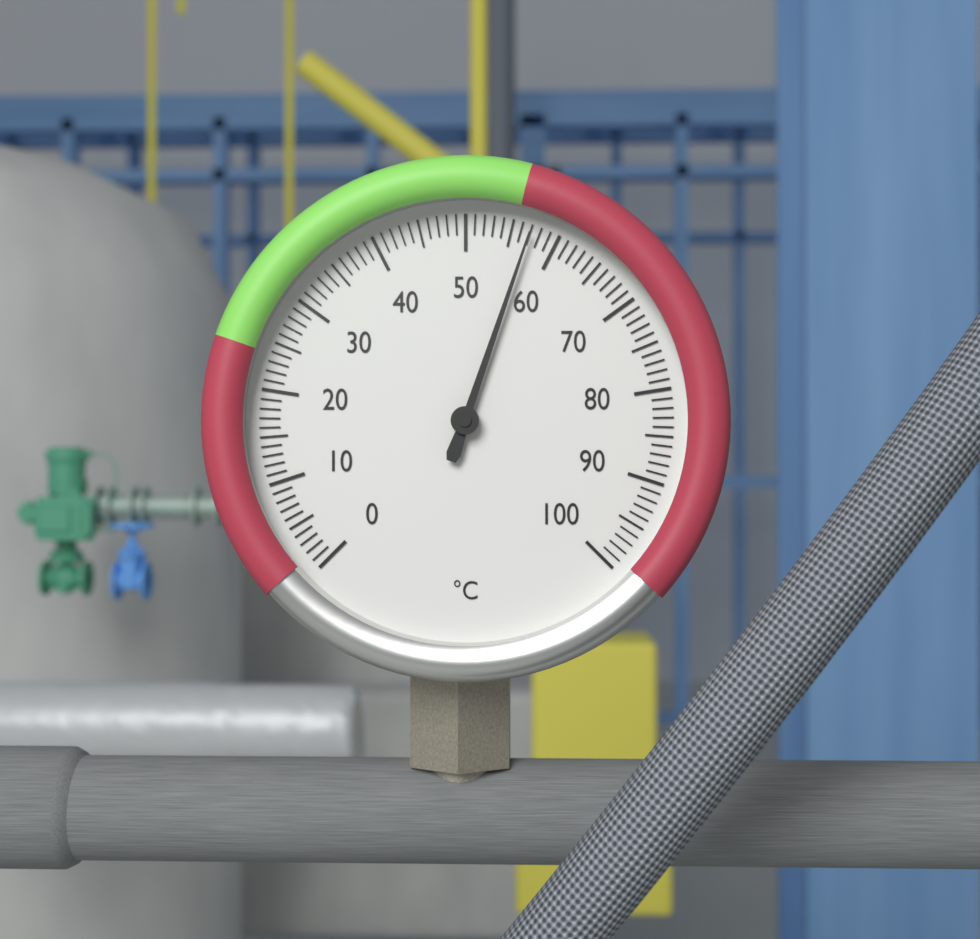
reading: 57 °C
